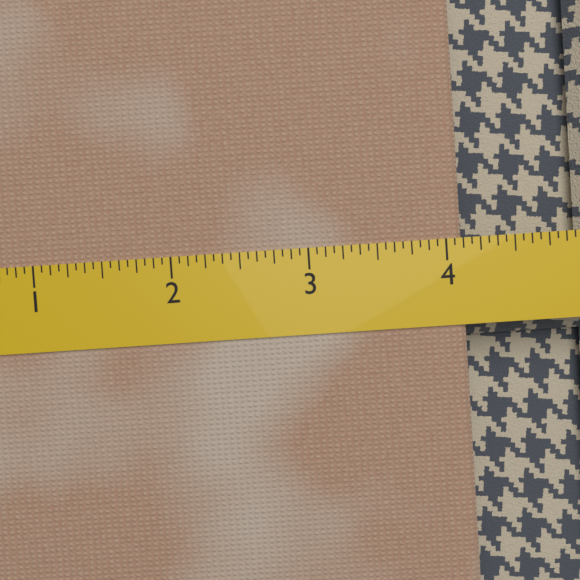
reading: 4.1250 (no unit)
